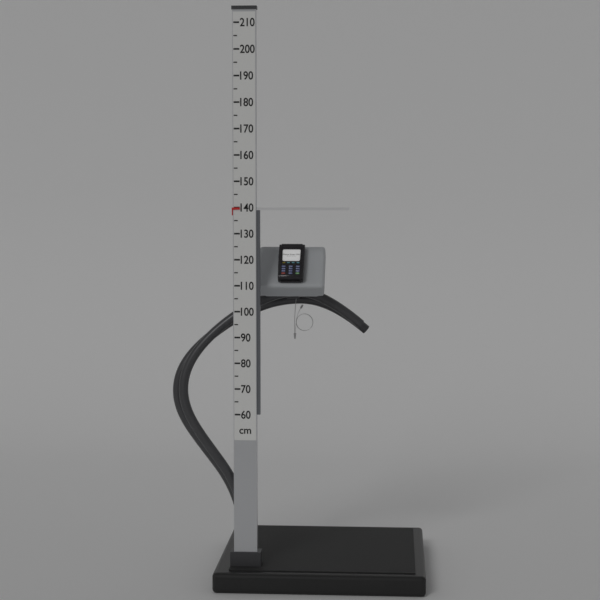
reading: 140 cm
